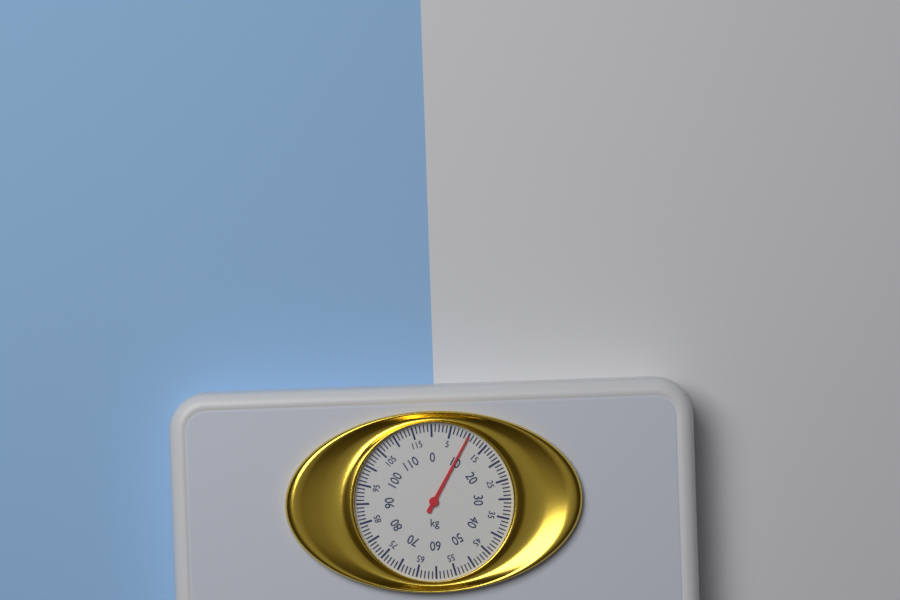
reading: 10 kg
